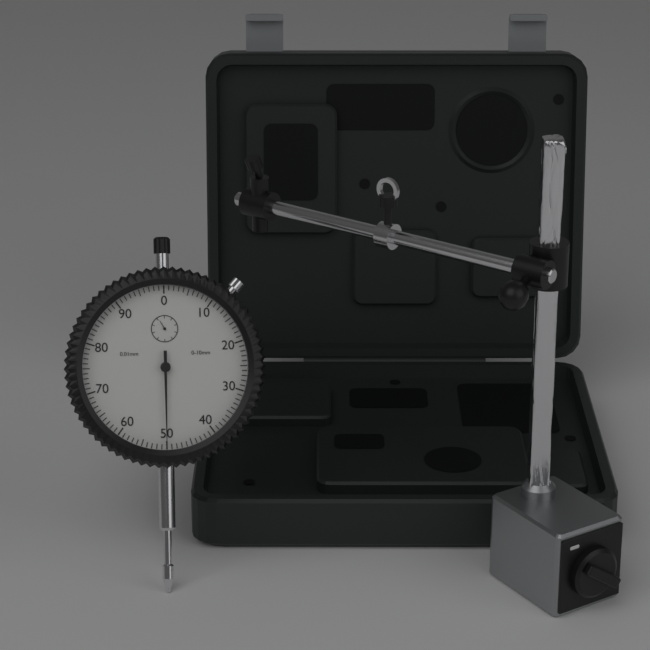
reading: 0.50 mm
